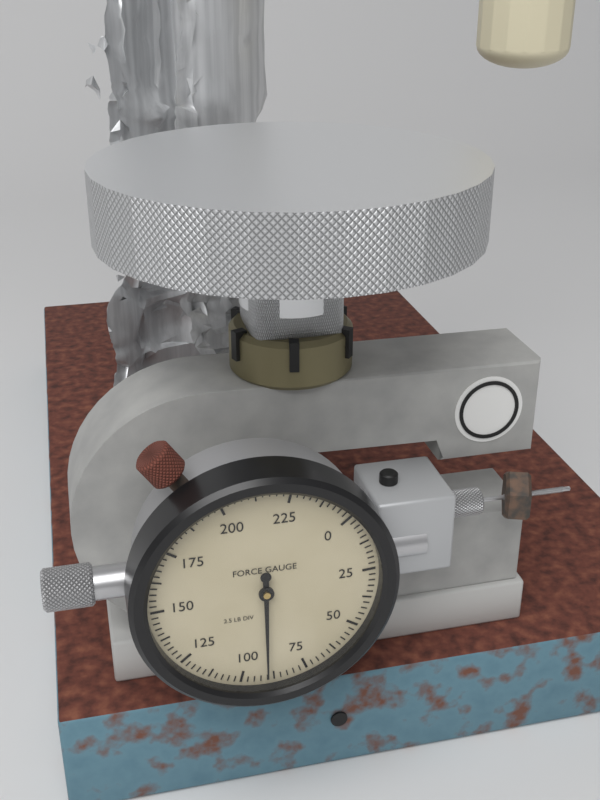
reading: 90.0 lb
